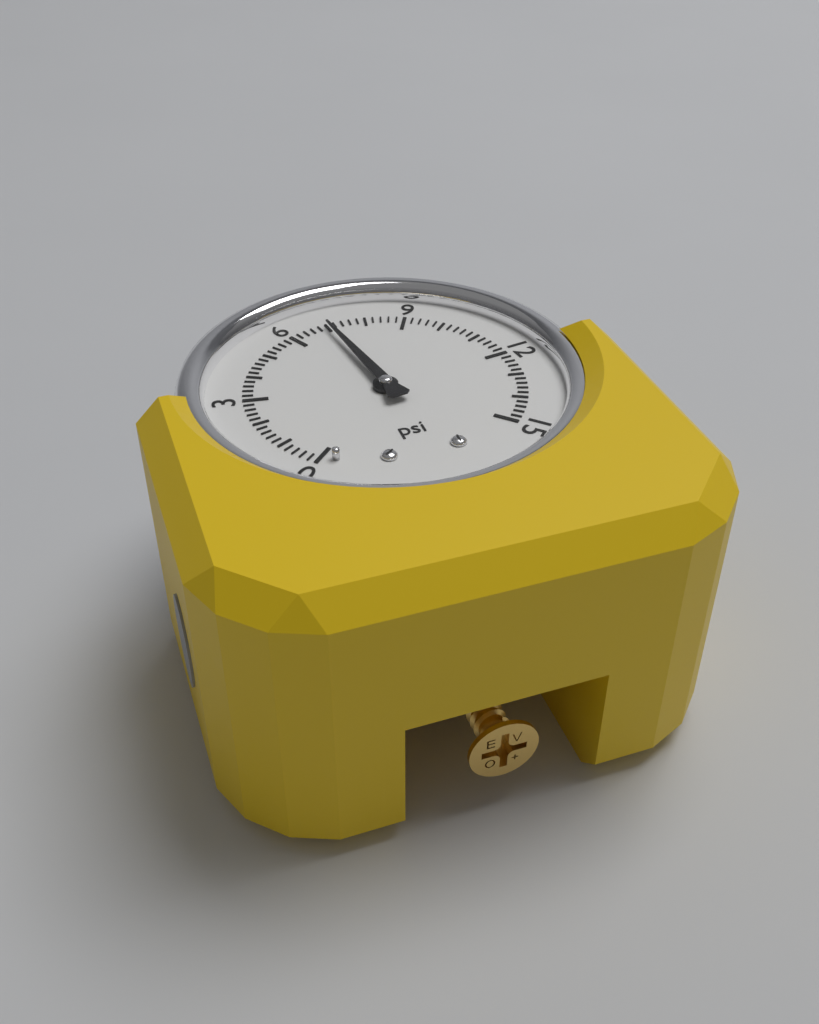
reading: 7.0 psi
